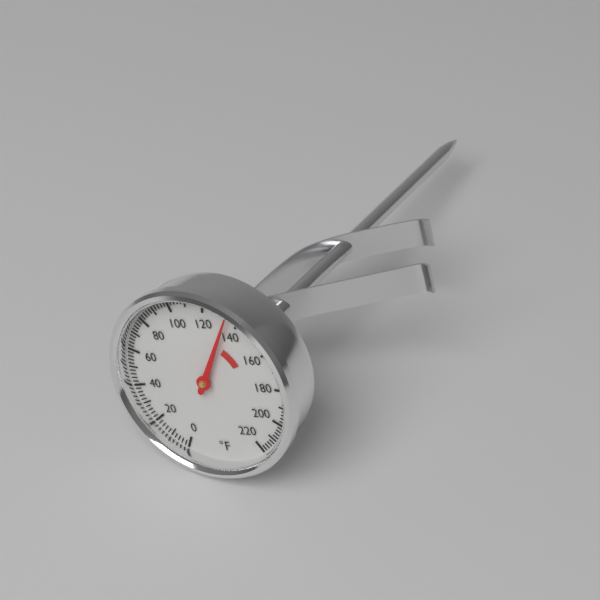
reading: 134 °F
